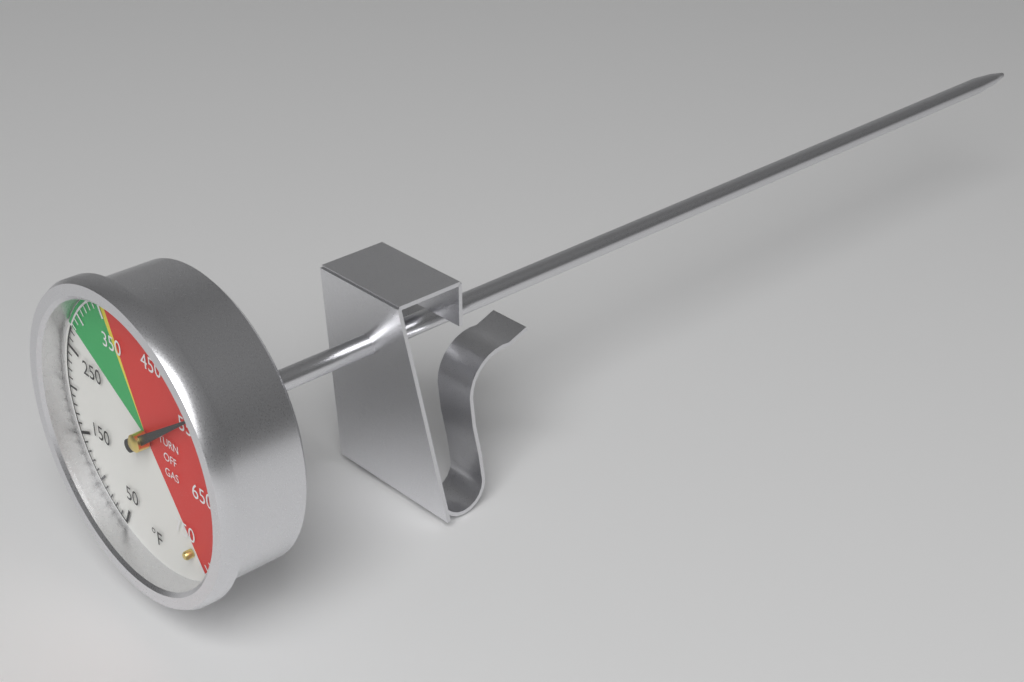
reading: 540 °F
